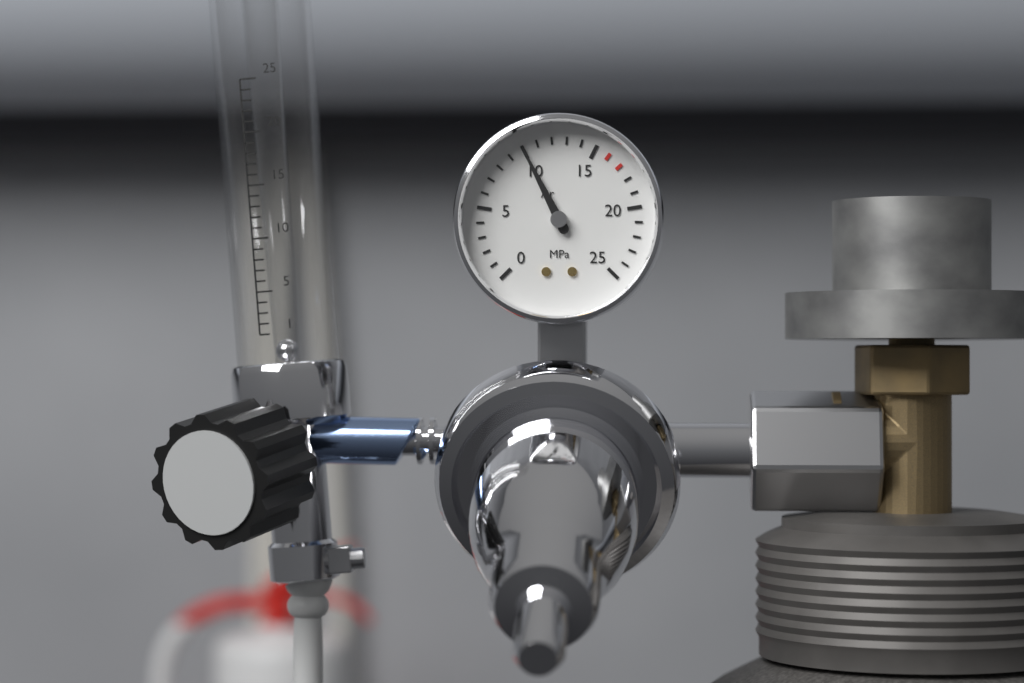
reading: 10 MPa
